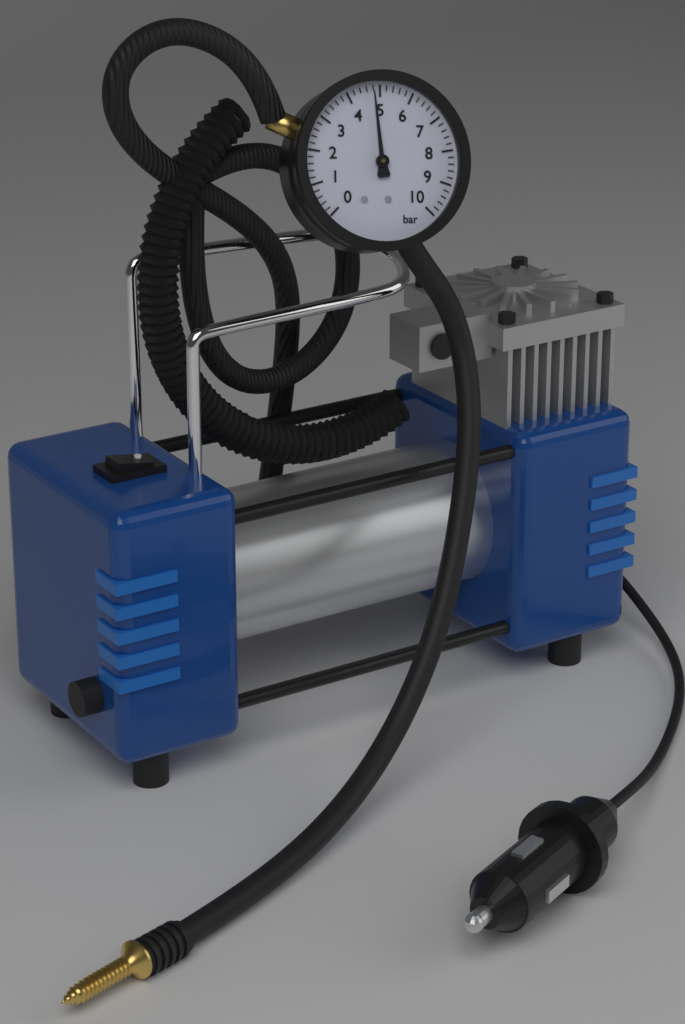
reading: 4.8 bar
